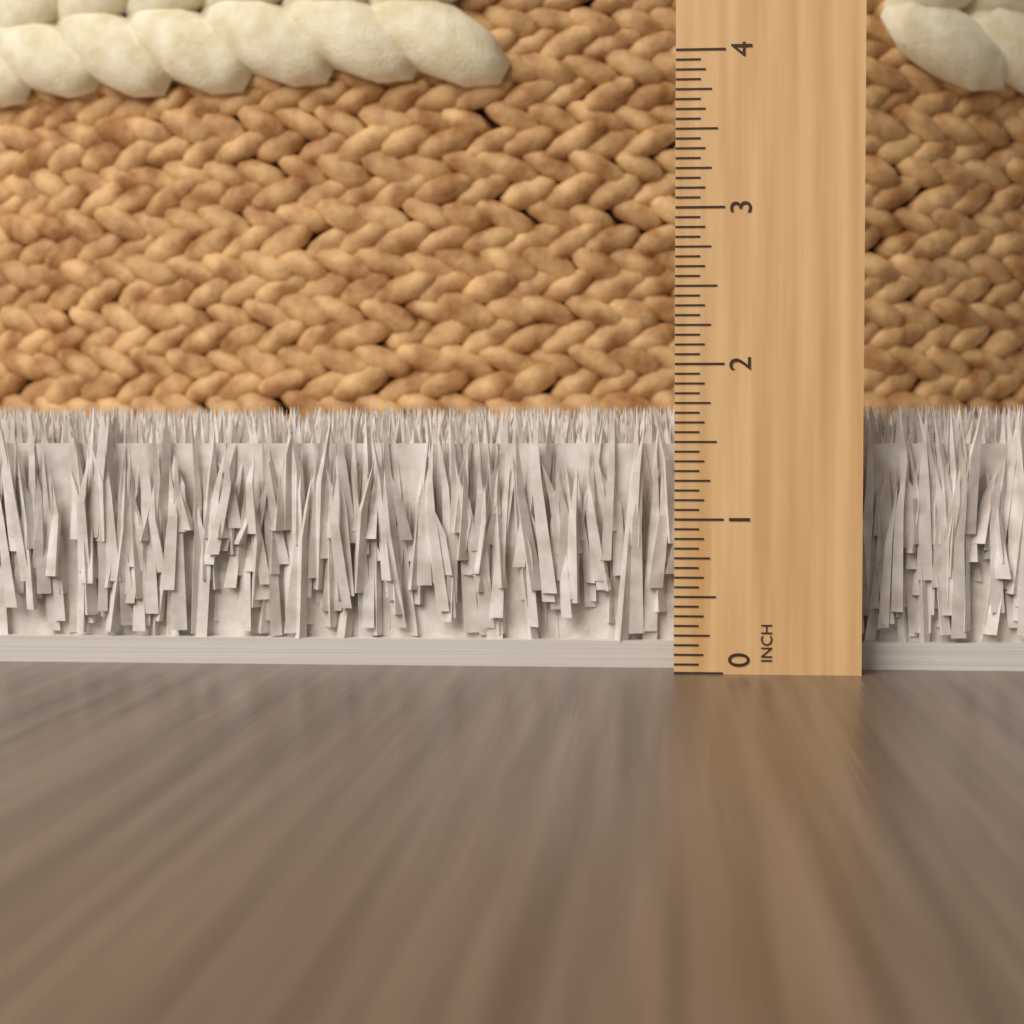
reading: 1.7500 in
